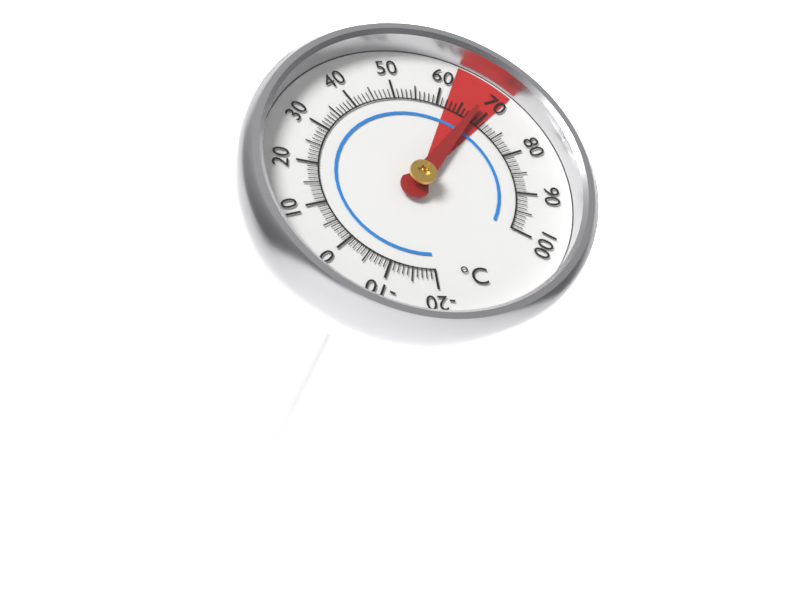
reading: 68 °C
